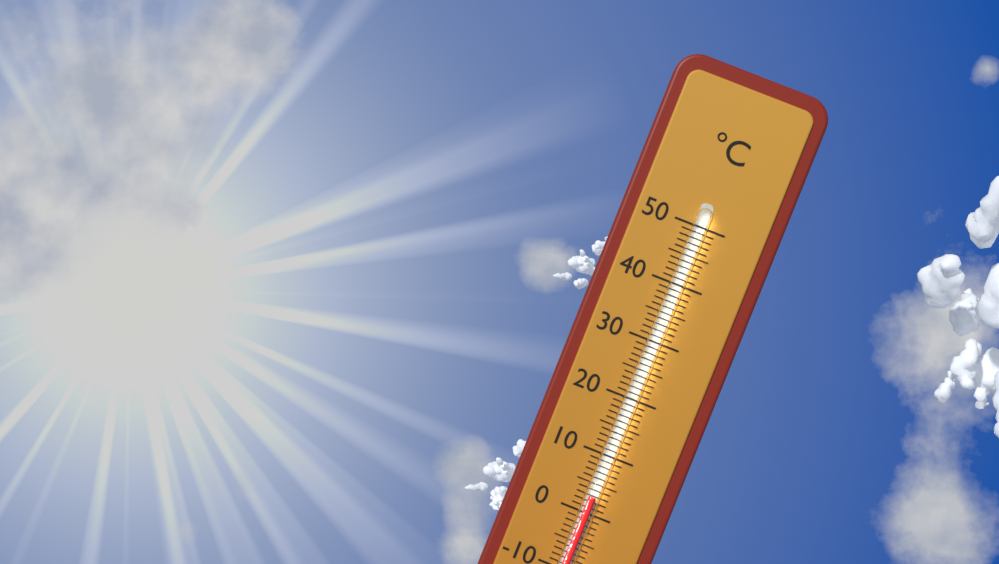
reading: 3 °C
